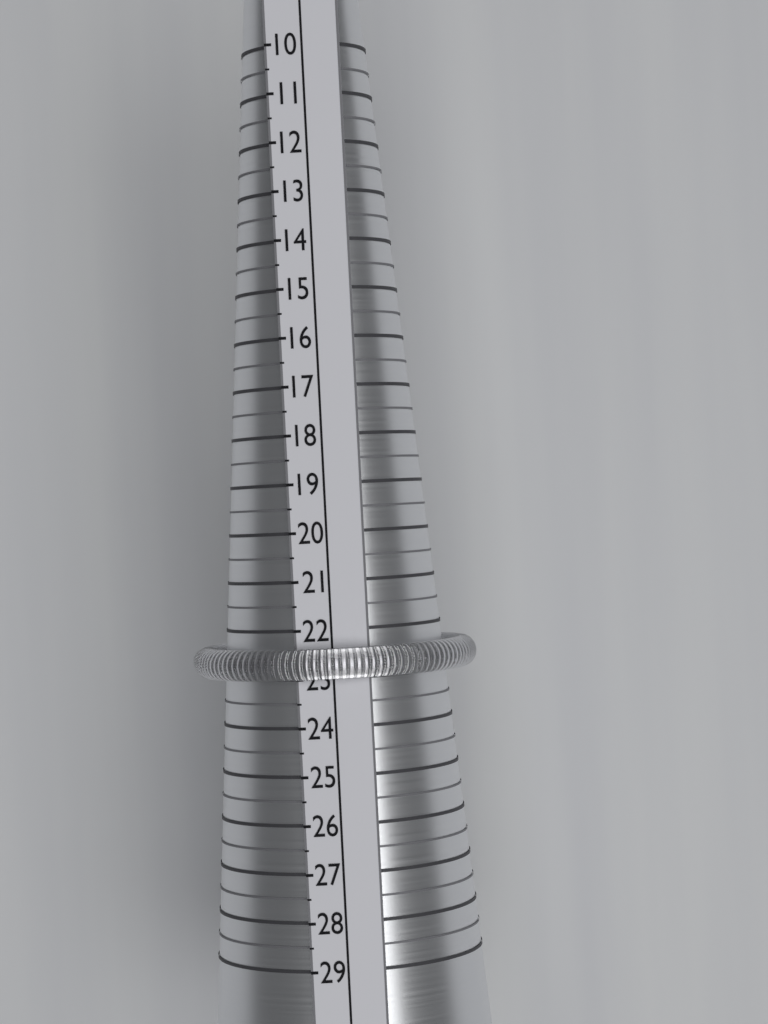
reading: 23.0 (no unit)
